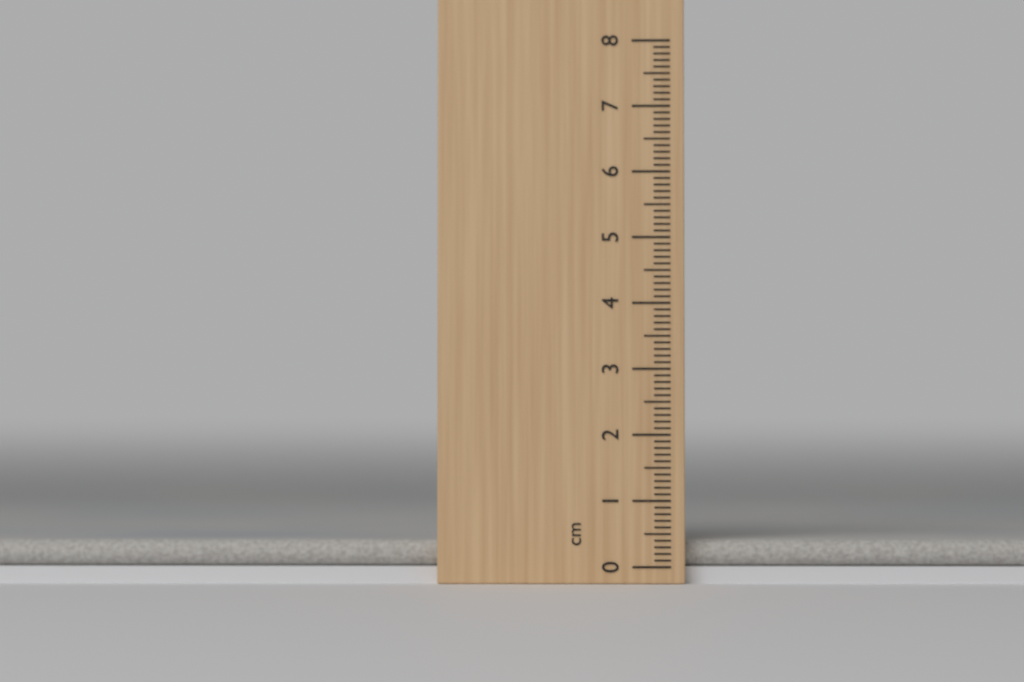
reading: 0.4 cm
